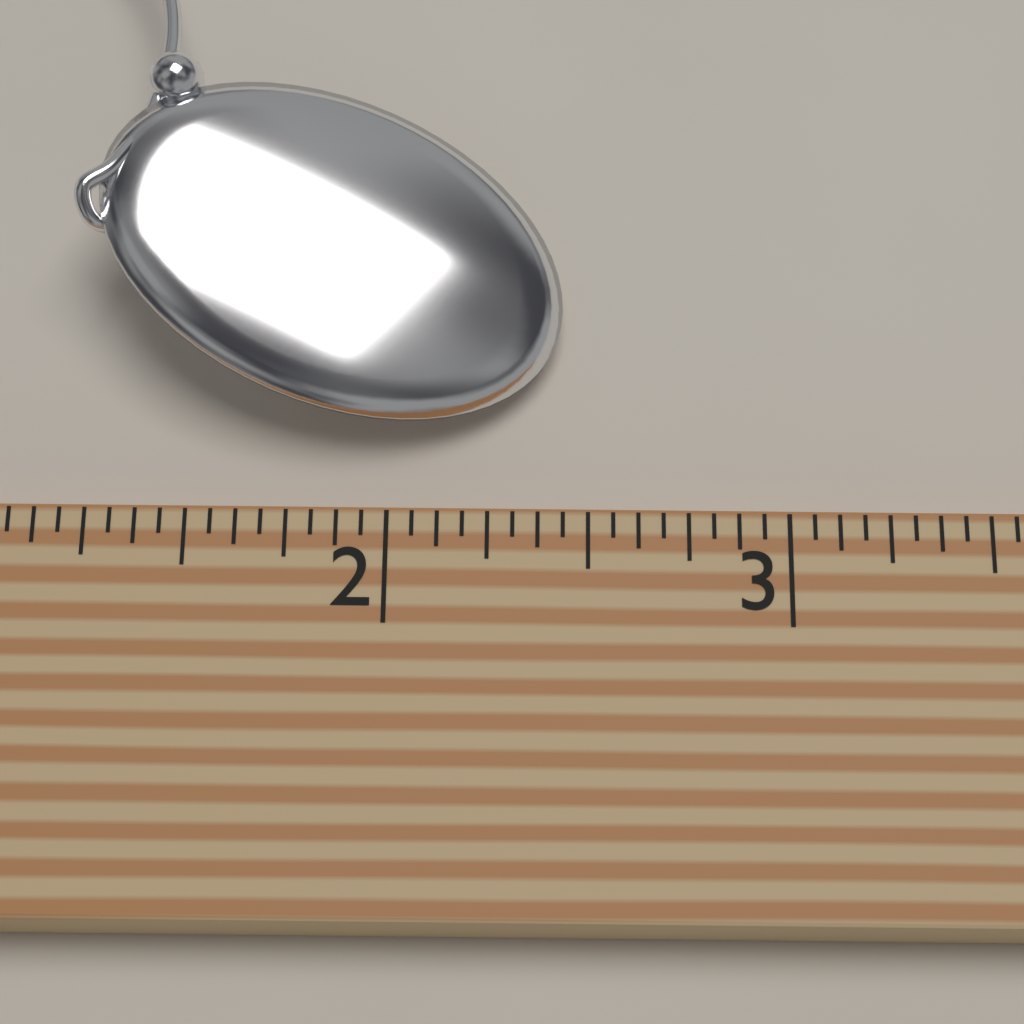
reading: 2.4375 (no unit)
